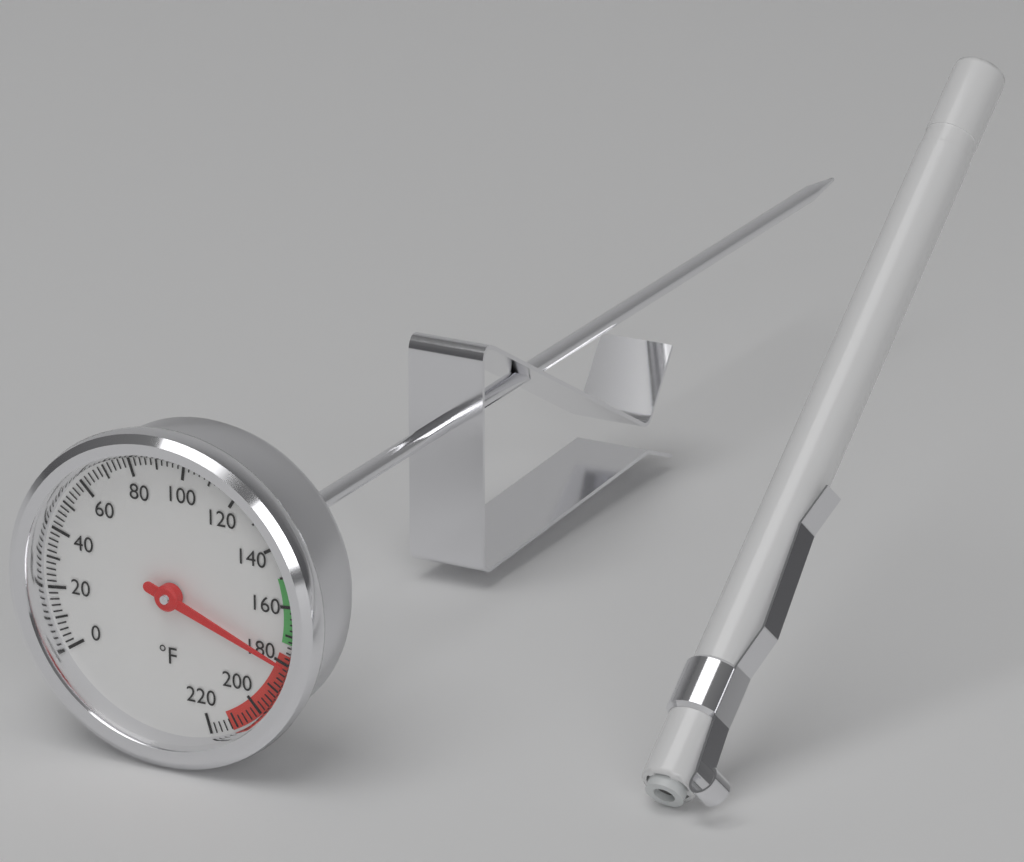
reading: 180 °F
